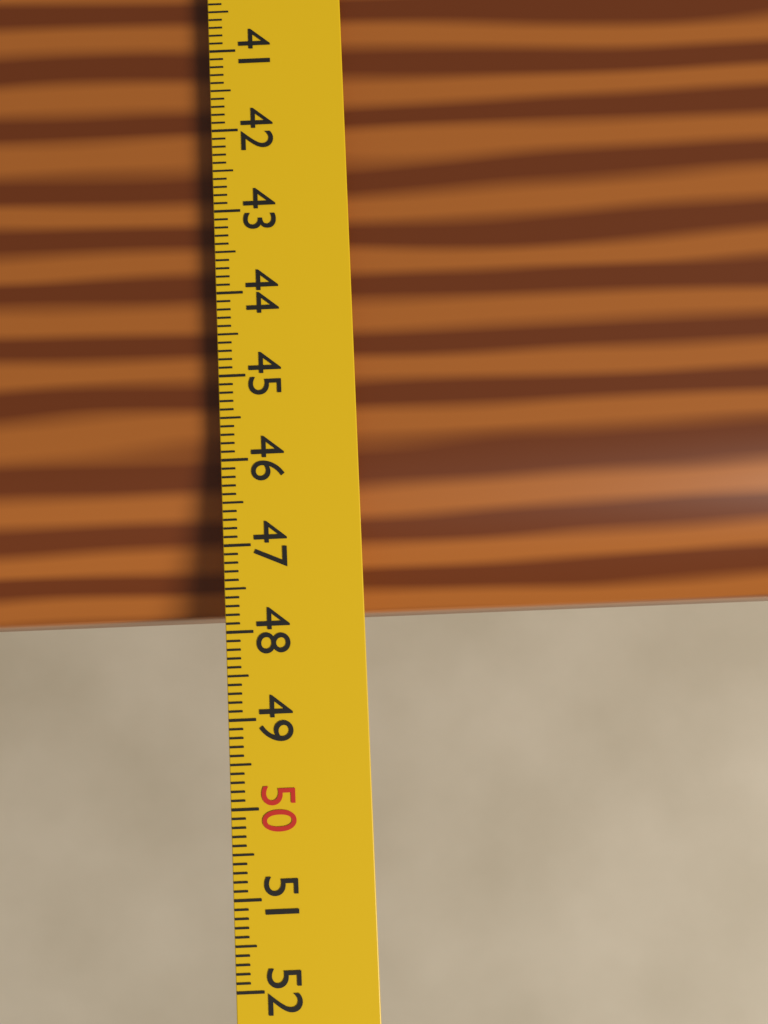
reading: 47.9 cm
